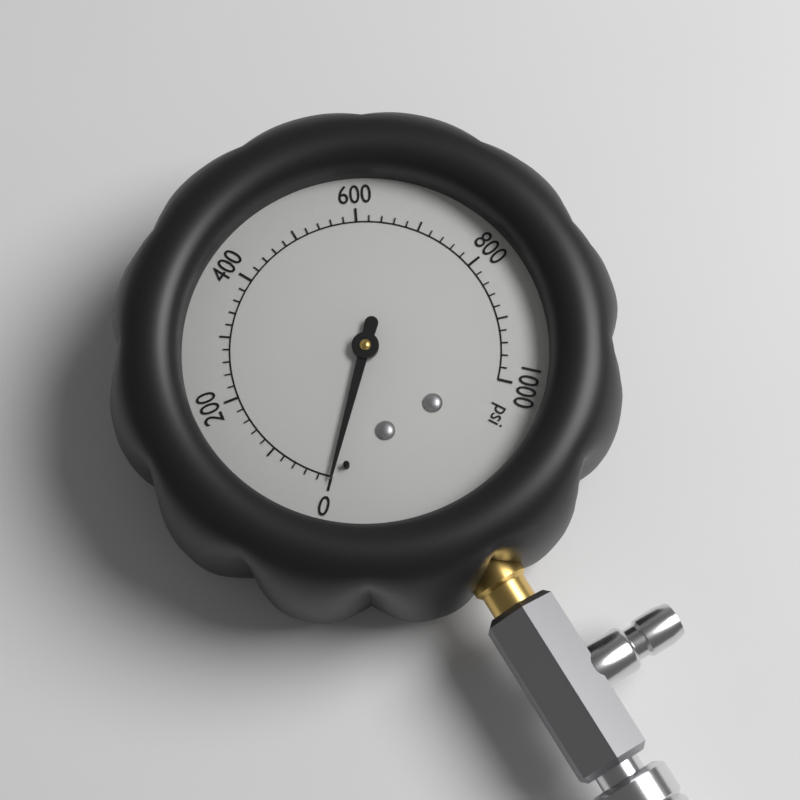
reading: 0 psi
